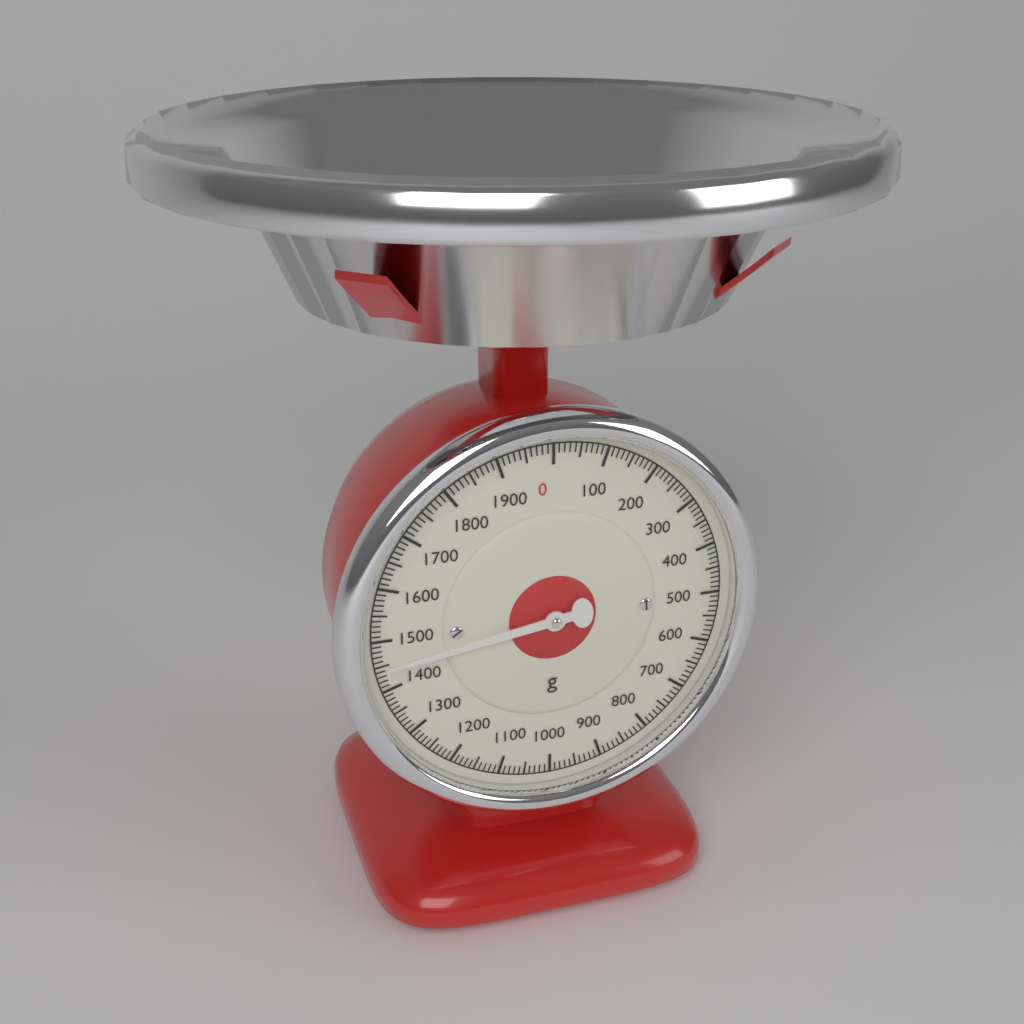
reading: 1450 g
